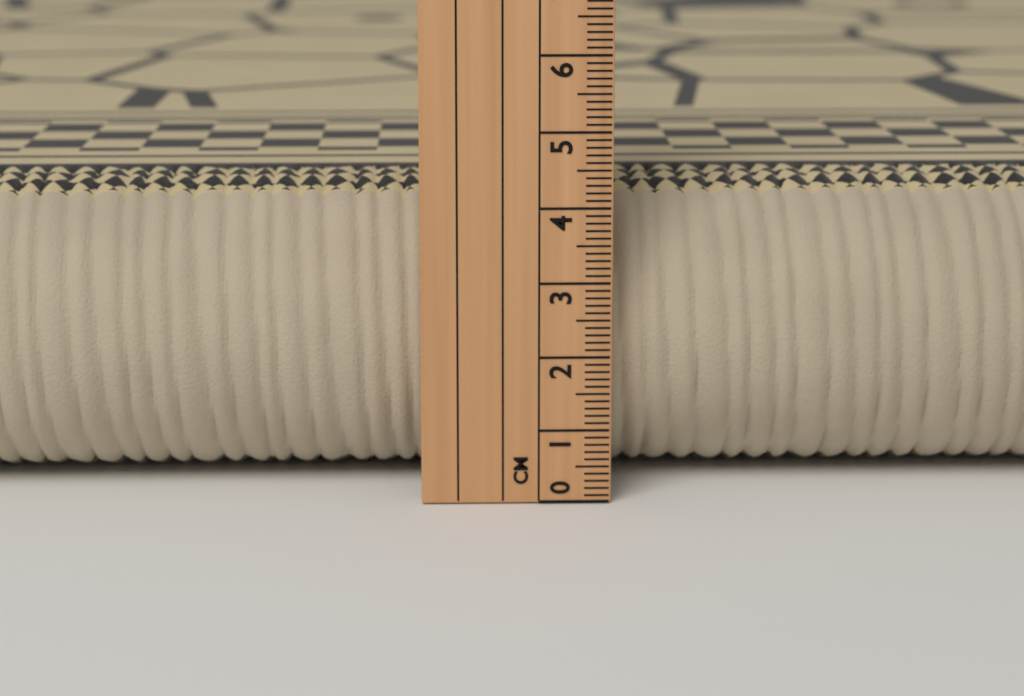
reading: 4.2 cm
